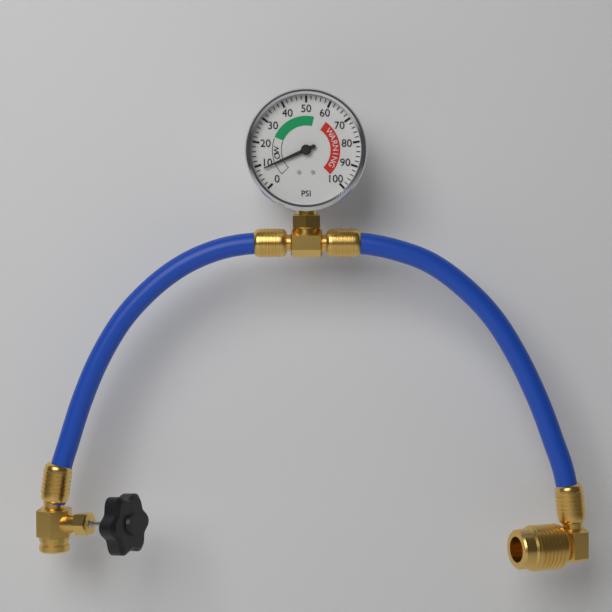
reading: 8 psi
